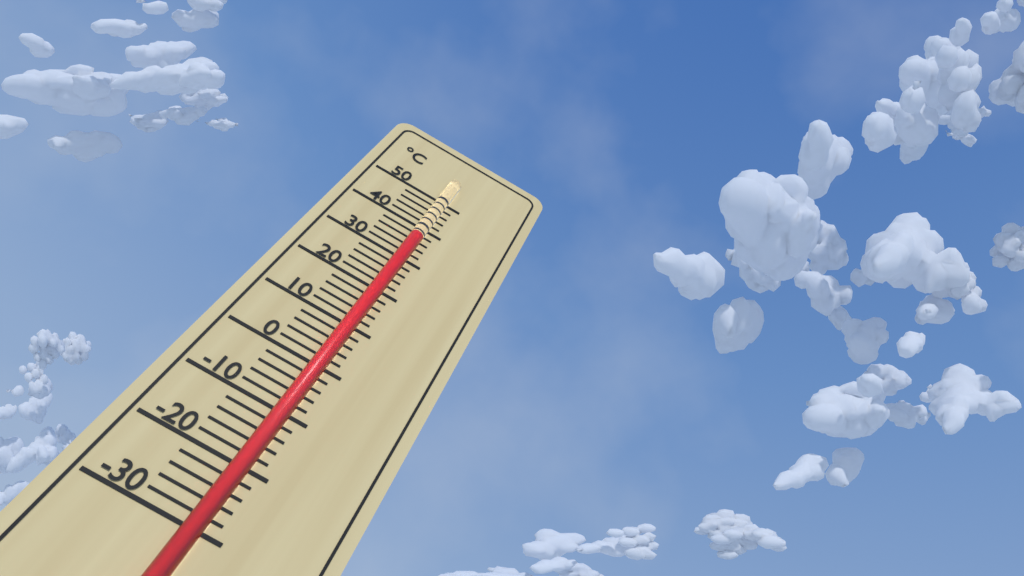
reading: 37 °C
